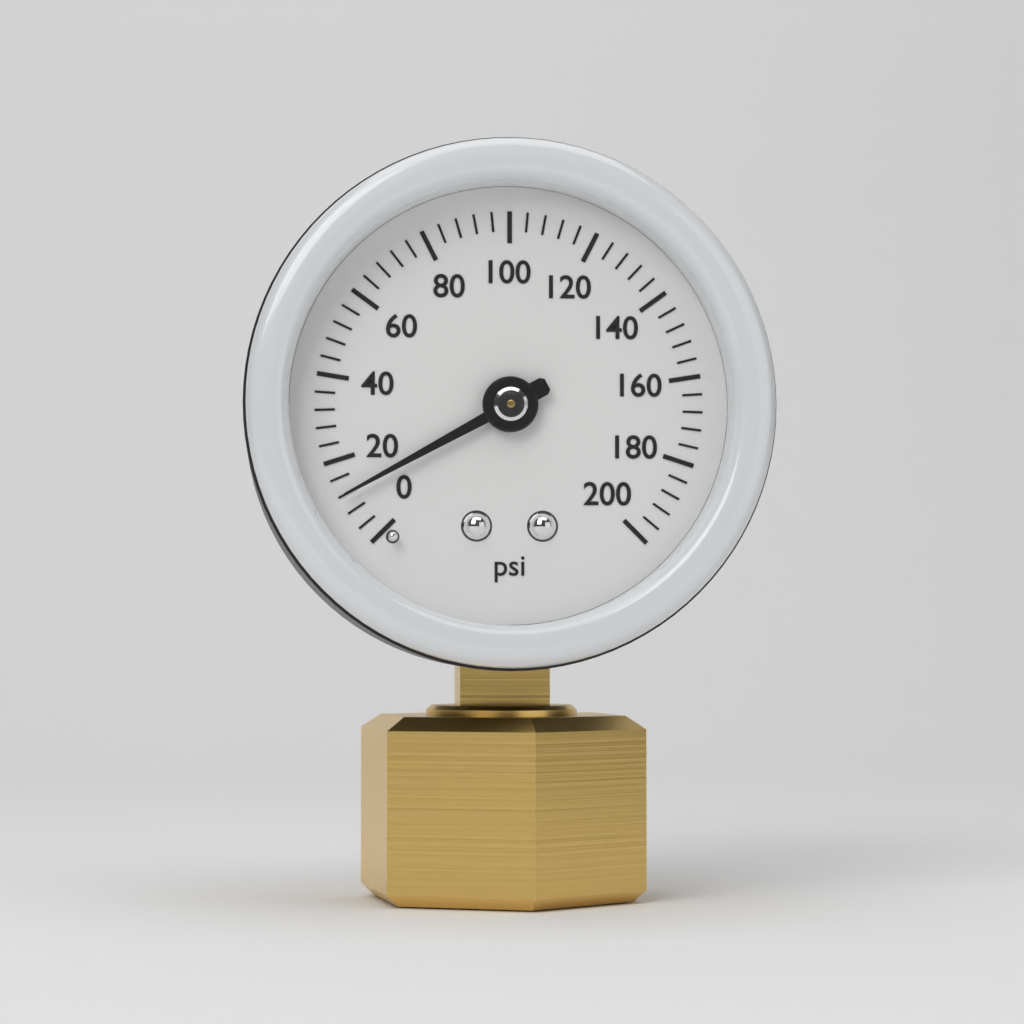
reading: 12 psi
